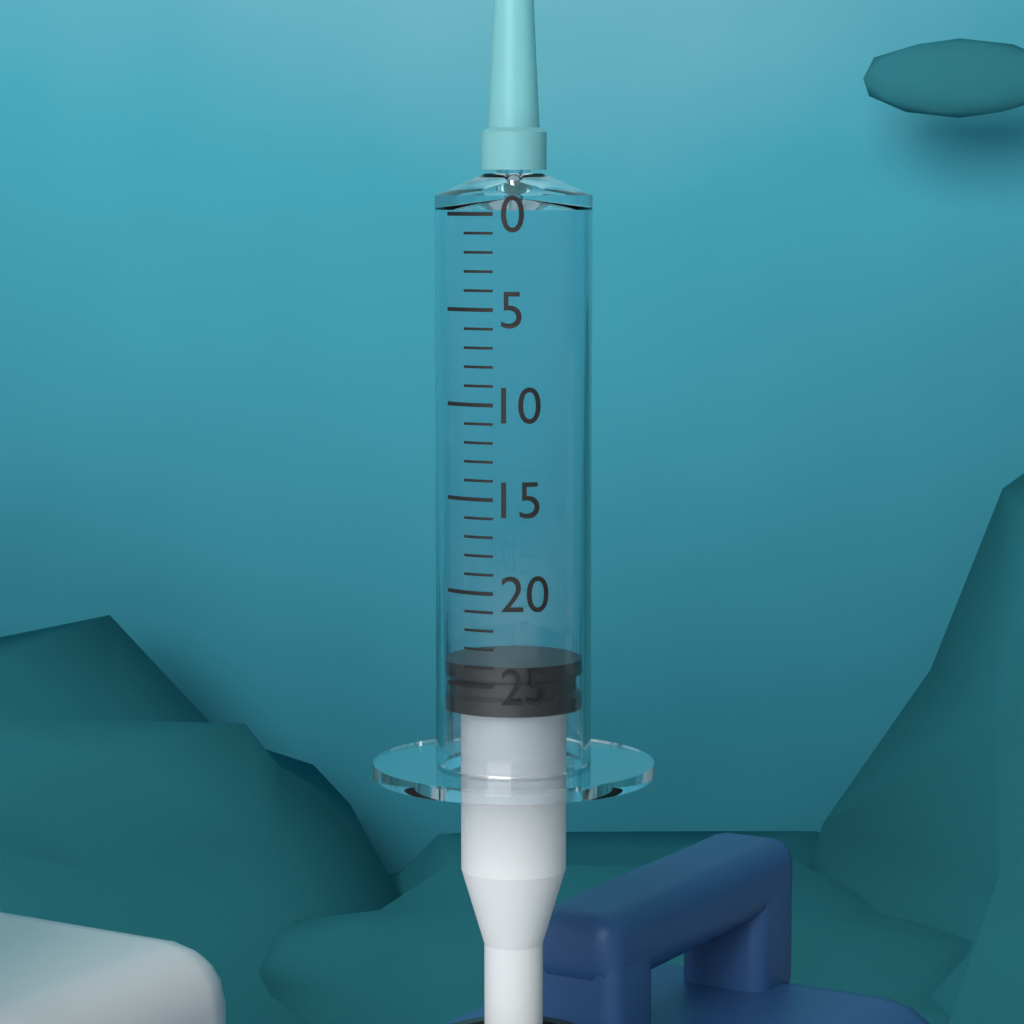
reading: 24 (no unit)
